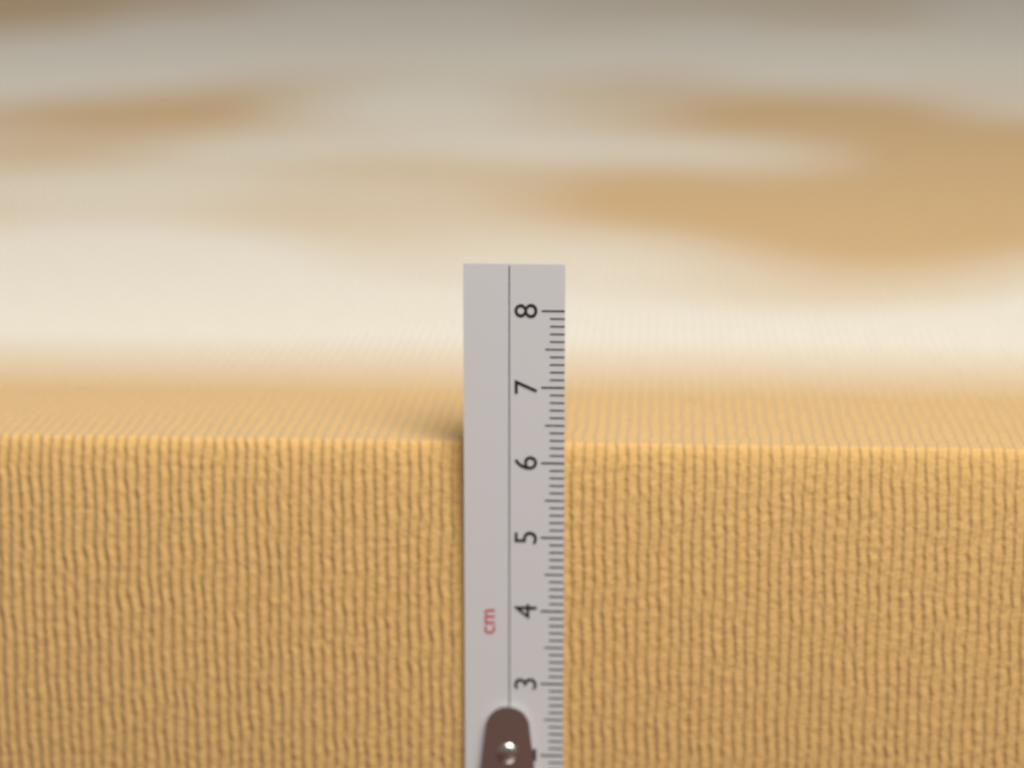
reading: 6.2 cm
